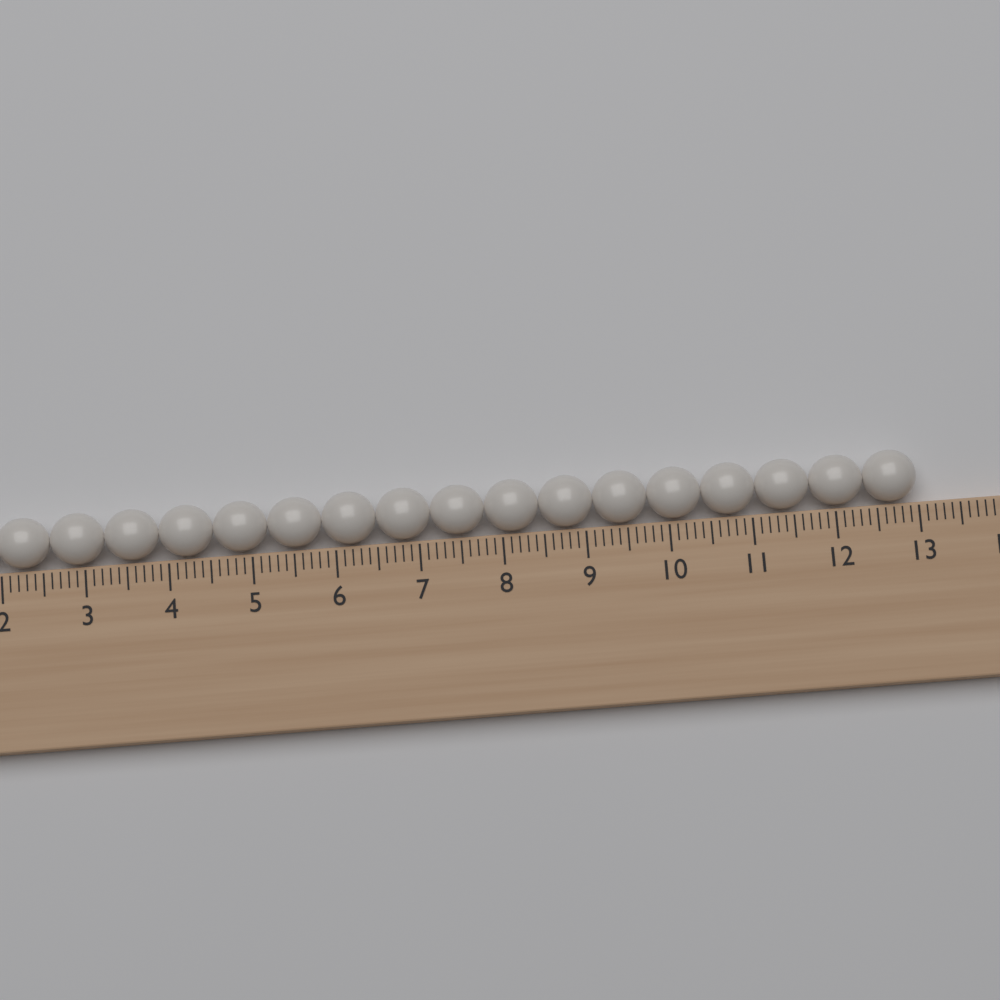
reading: 13.0 (no unit)
